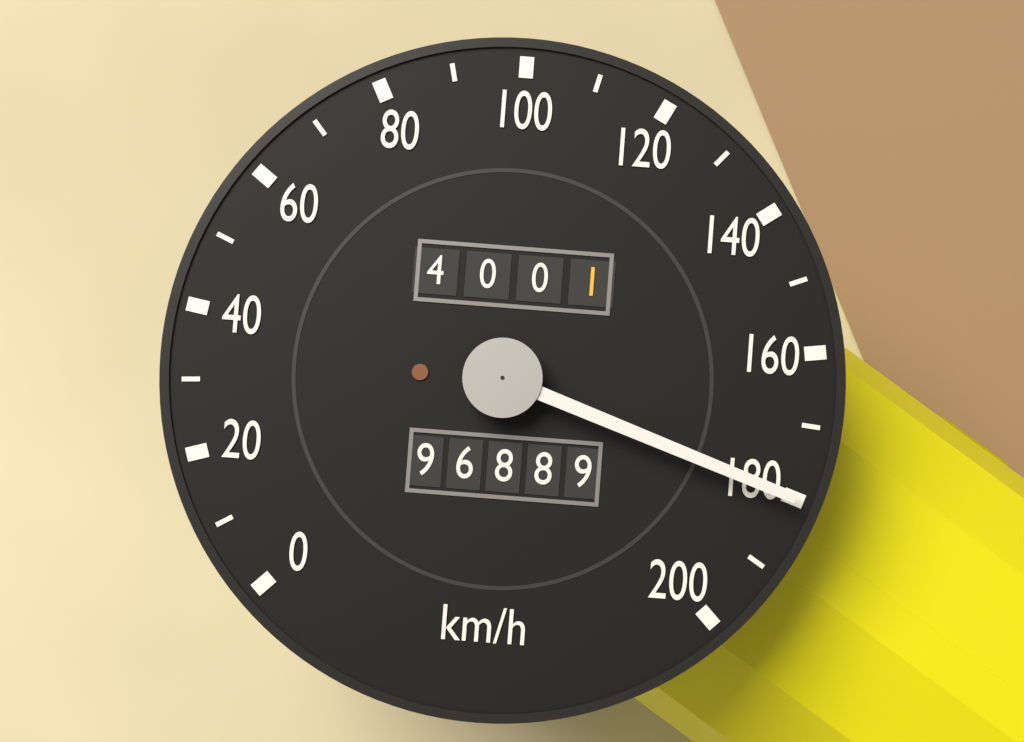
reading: 180 km/h
